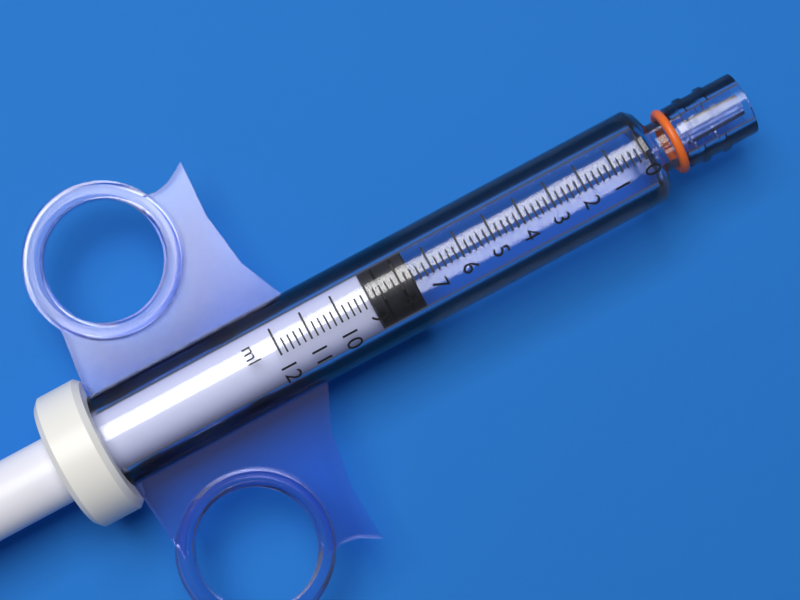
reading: 7.6 ml
